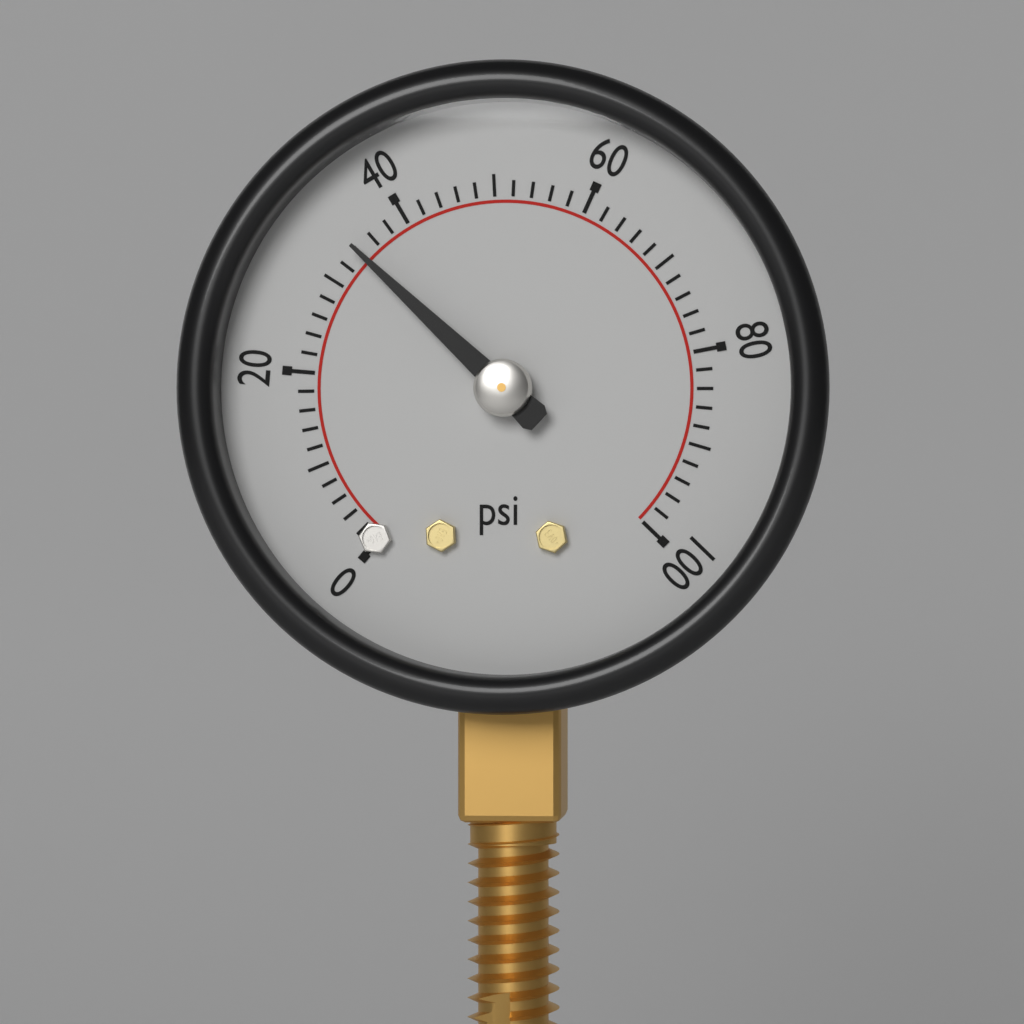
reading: 34 psi
